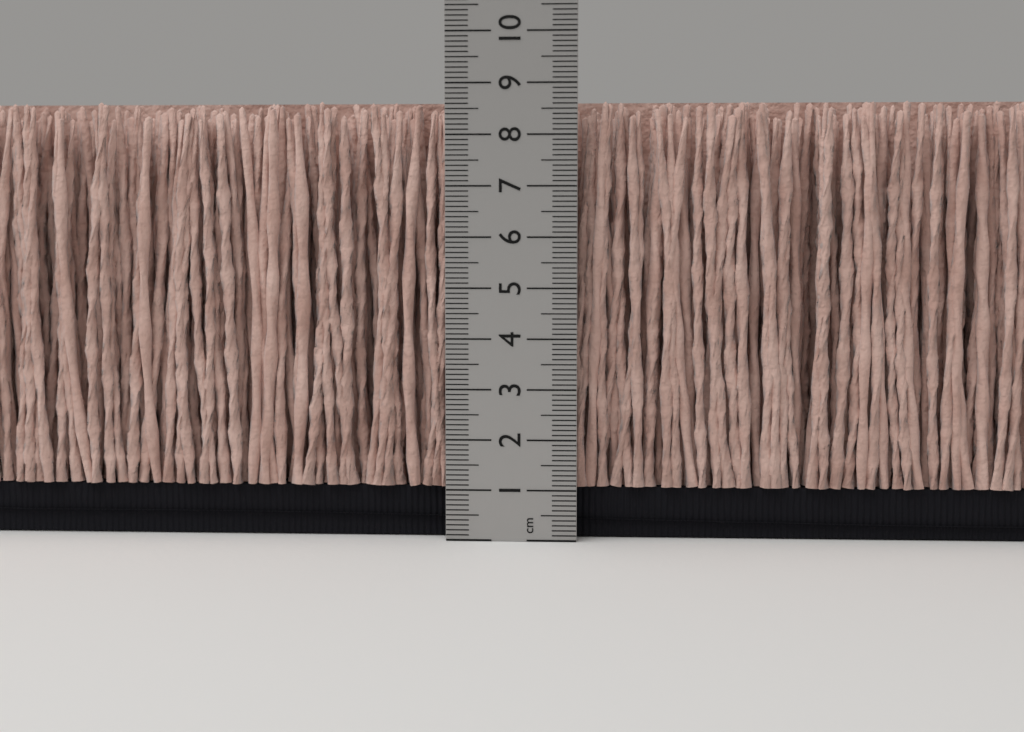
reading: 8.7 cm
